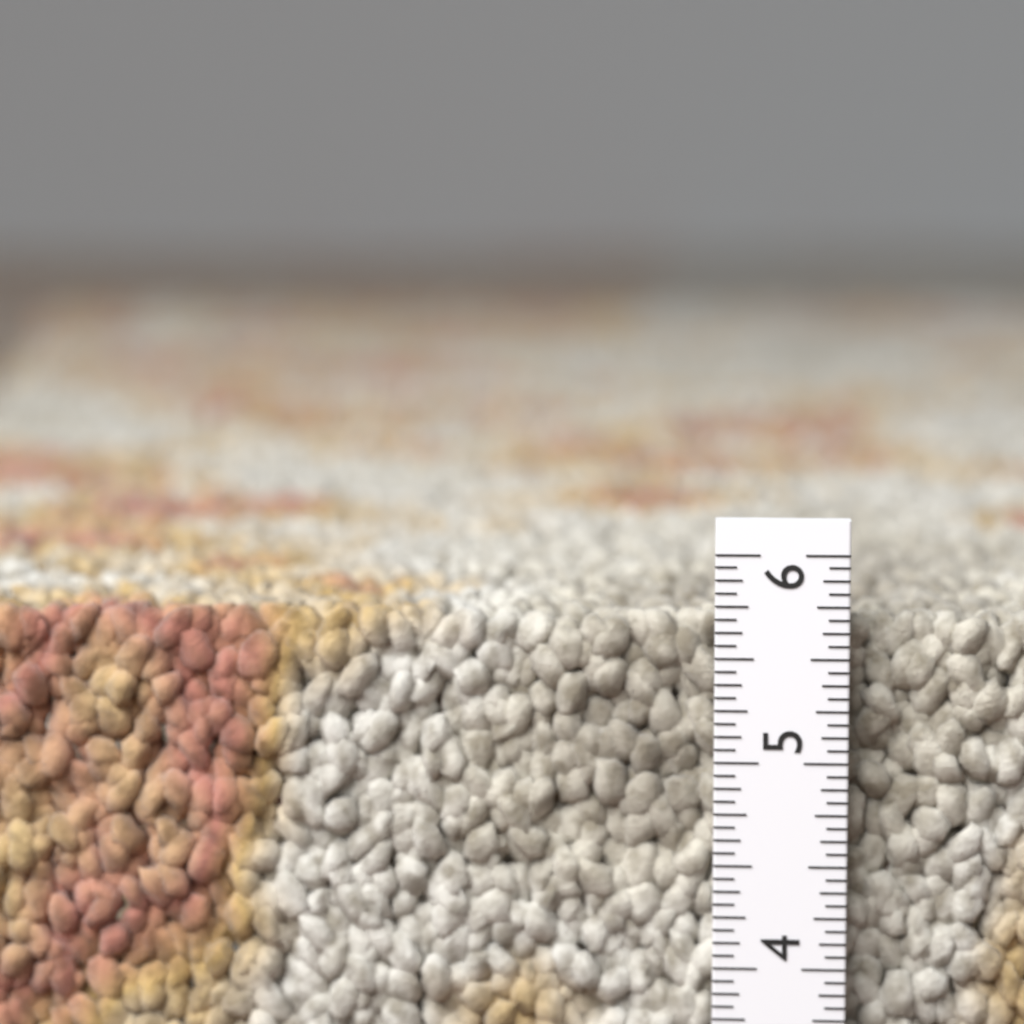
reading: 5.6875 in
